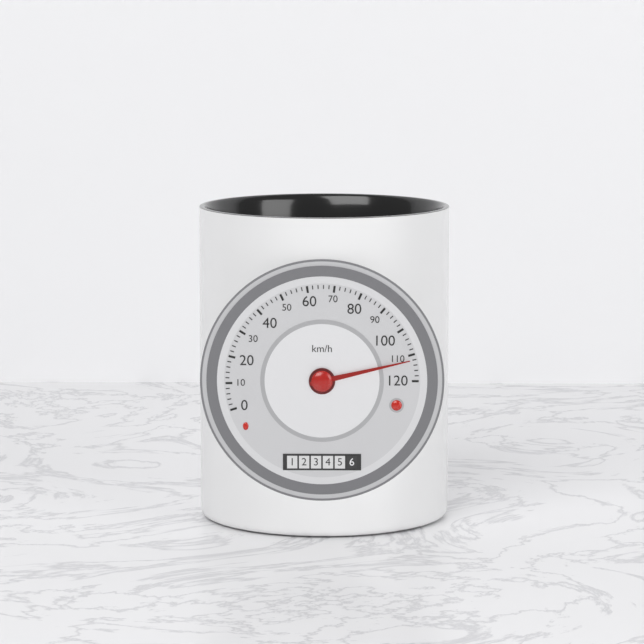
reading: 112 km/h
